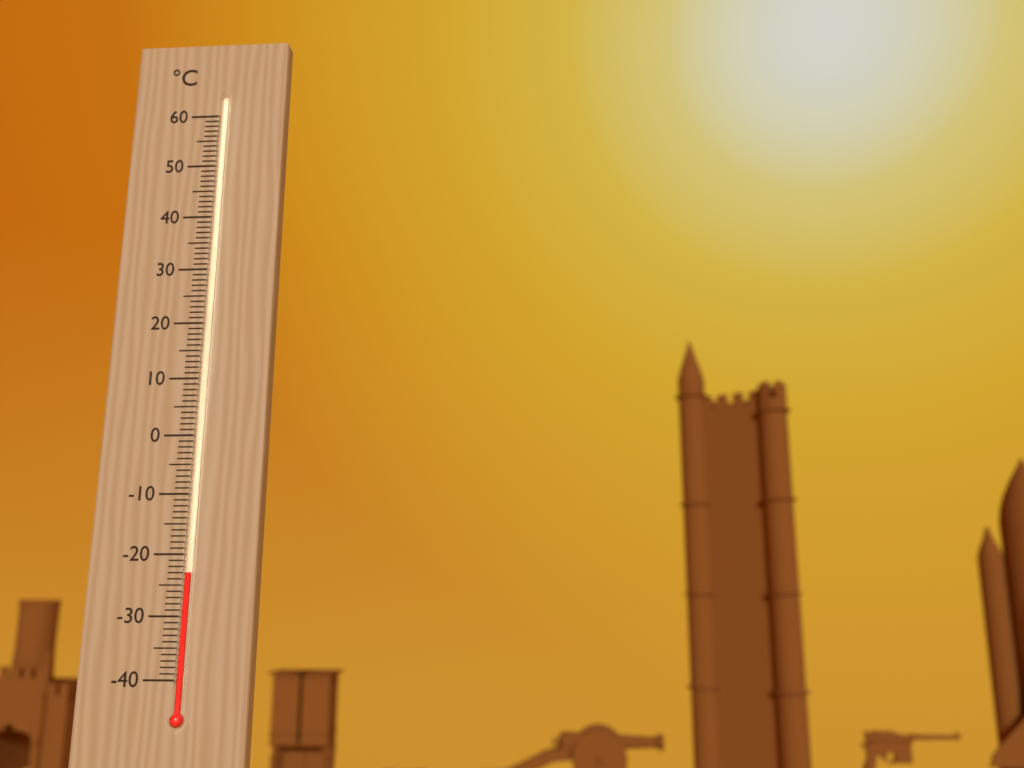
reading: -23 °C
